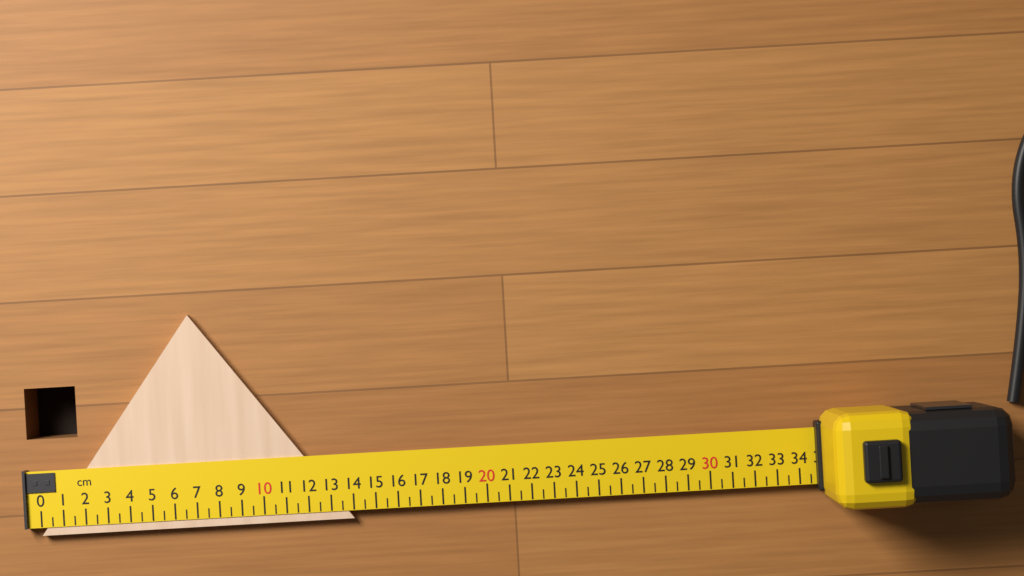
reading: 14.0 cm
